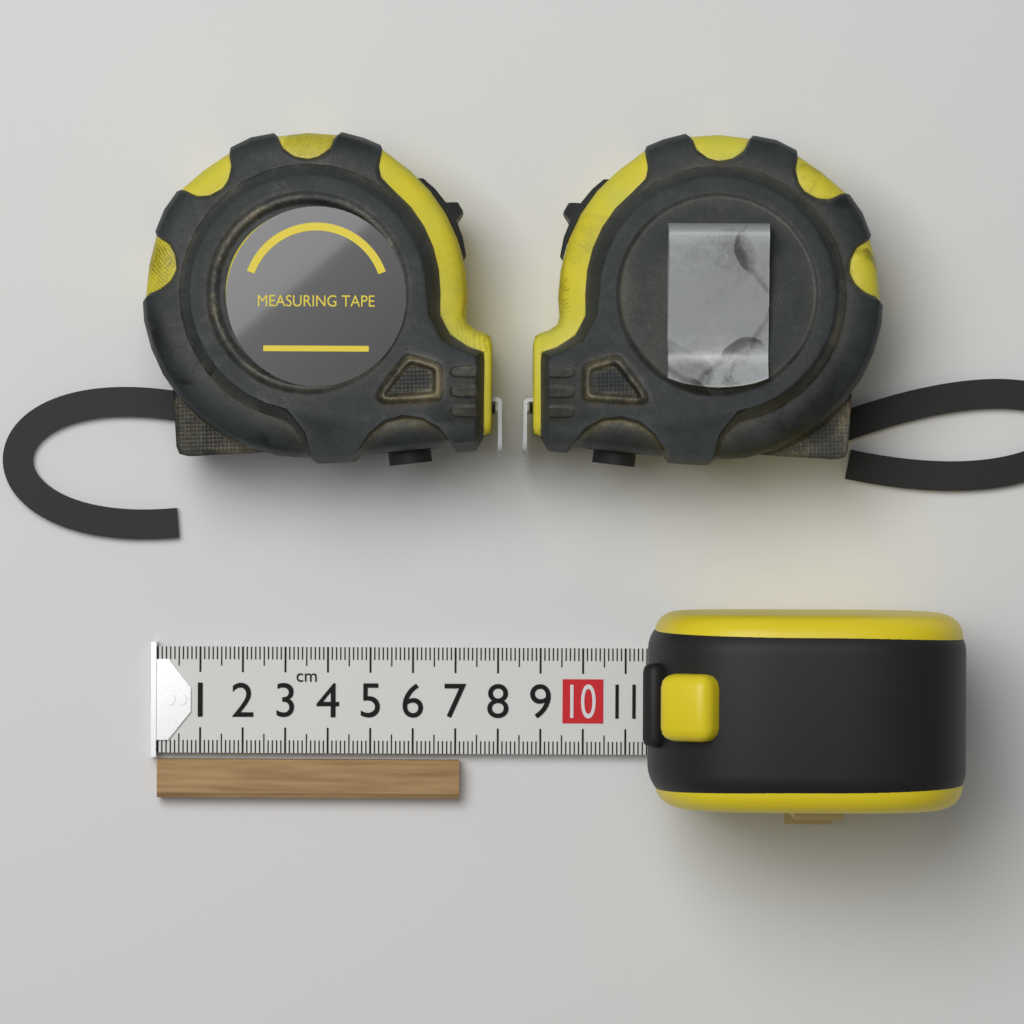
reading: 7.1 cm
